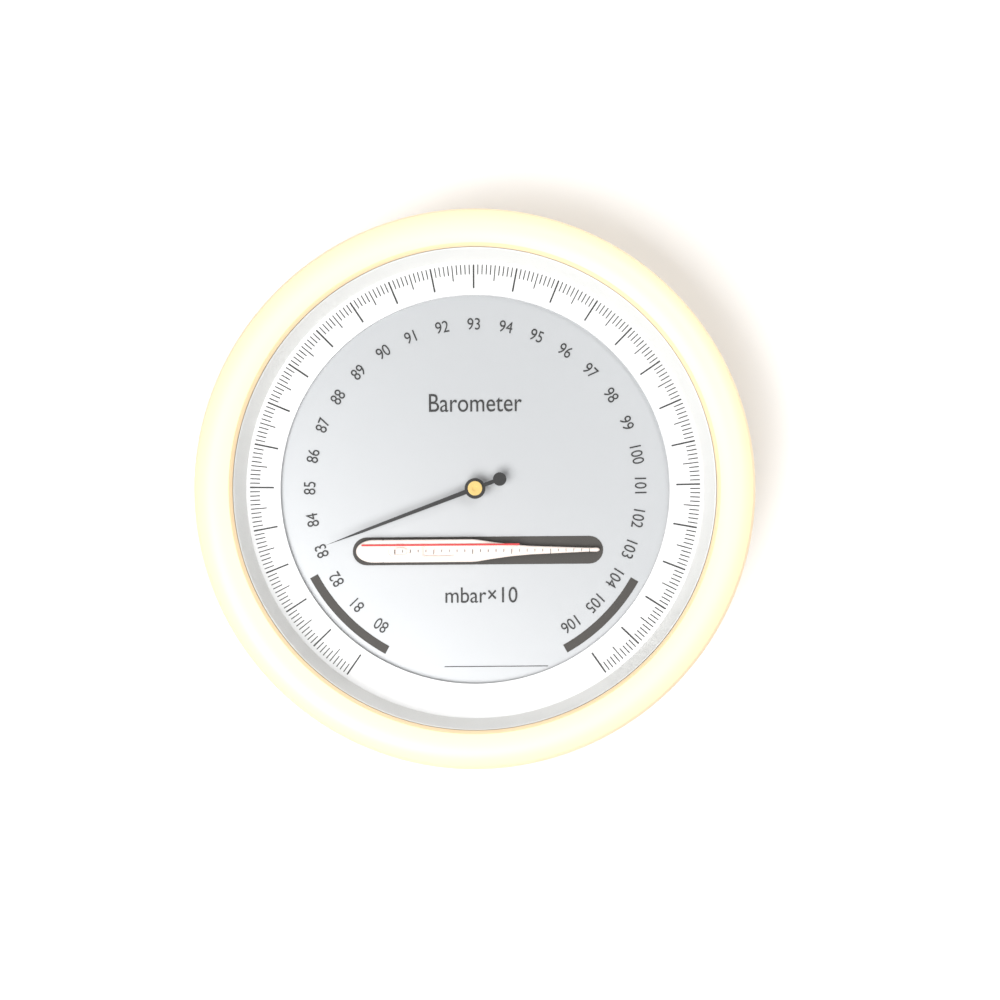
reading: 83.1 mbar×10
